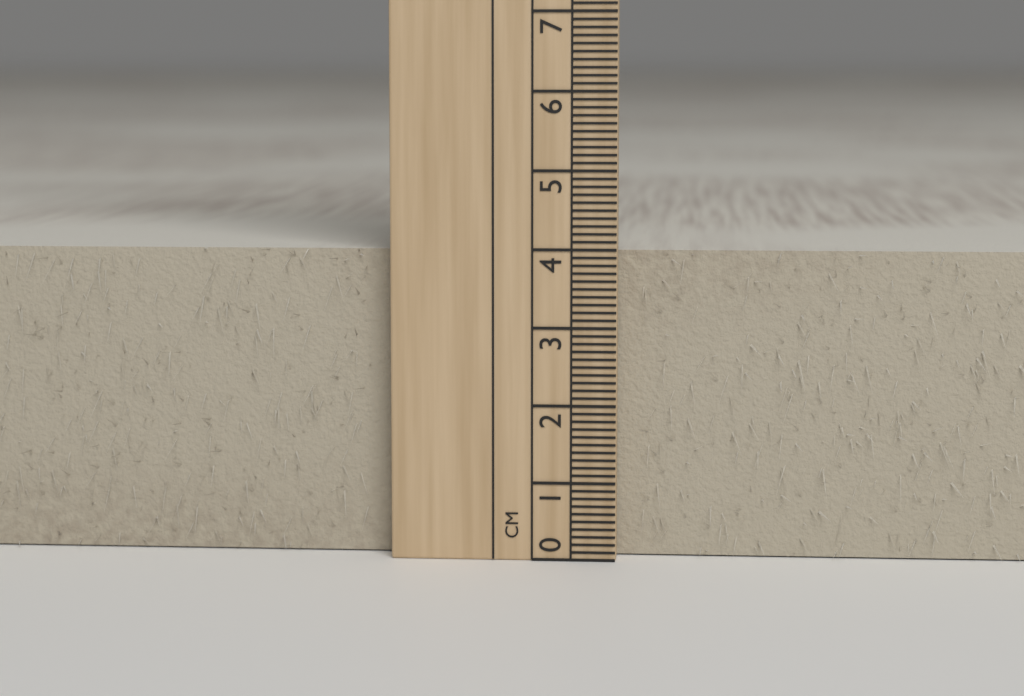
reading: 4.0 cm
